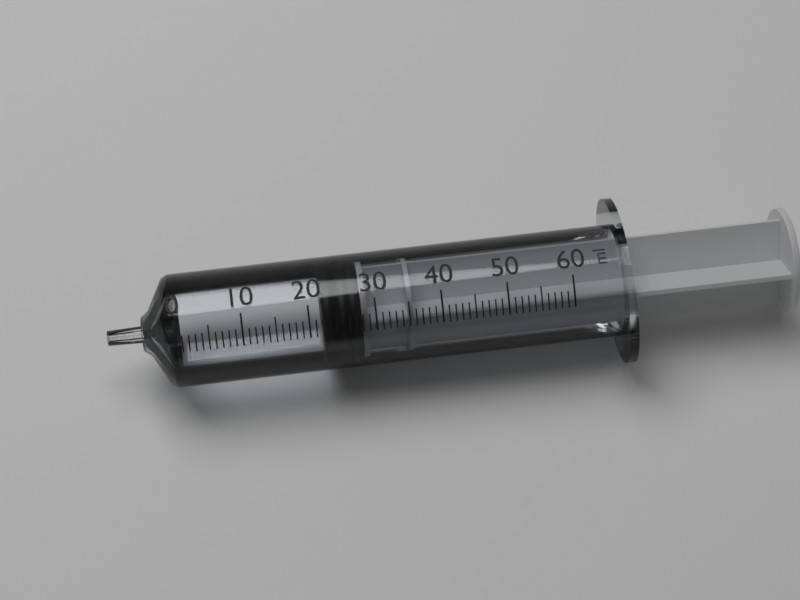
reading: 22 ml
